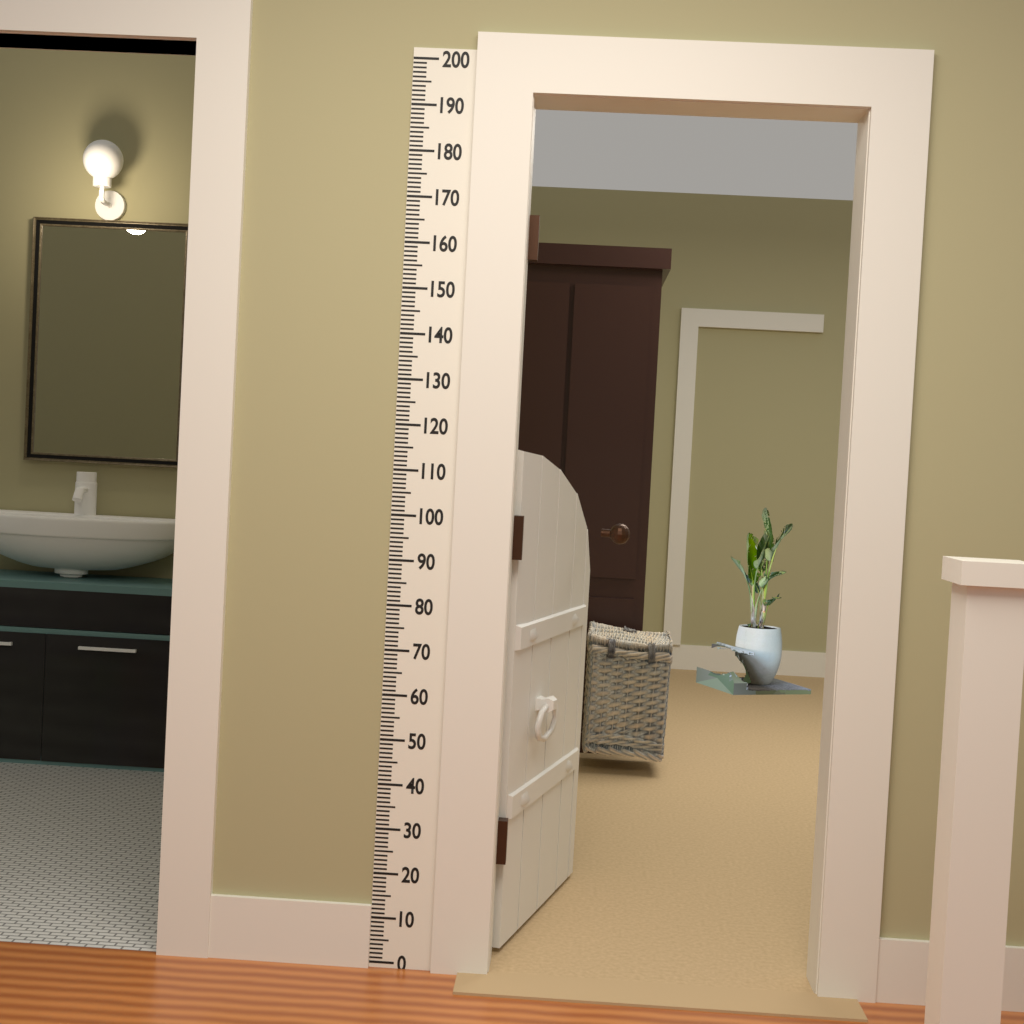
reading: 116 (no unit)
